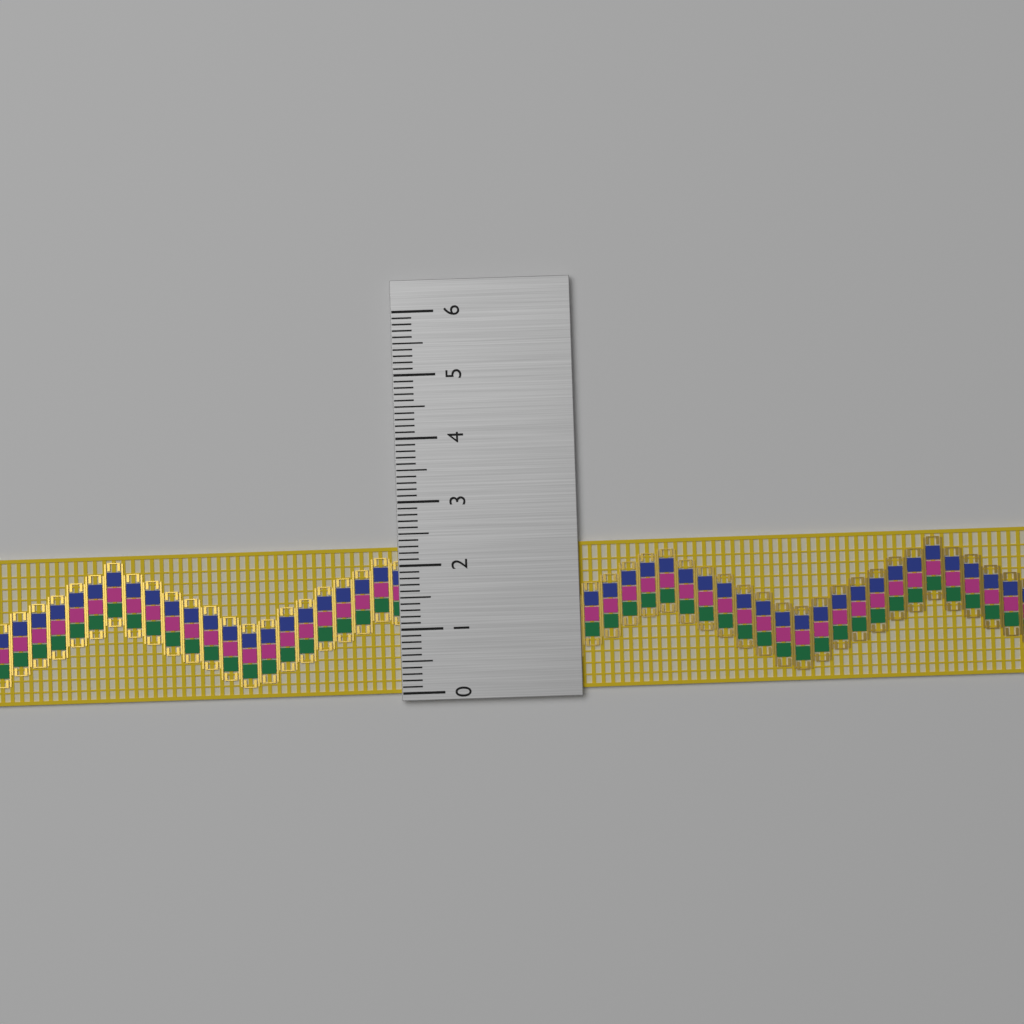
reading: 2.3 (no unit)
